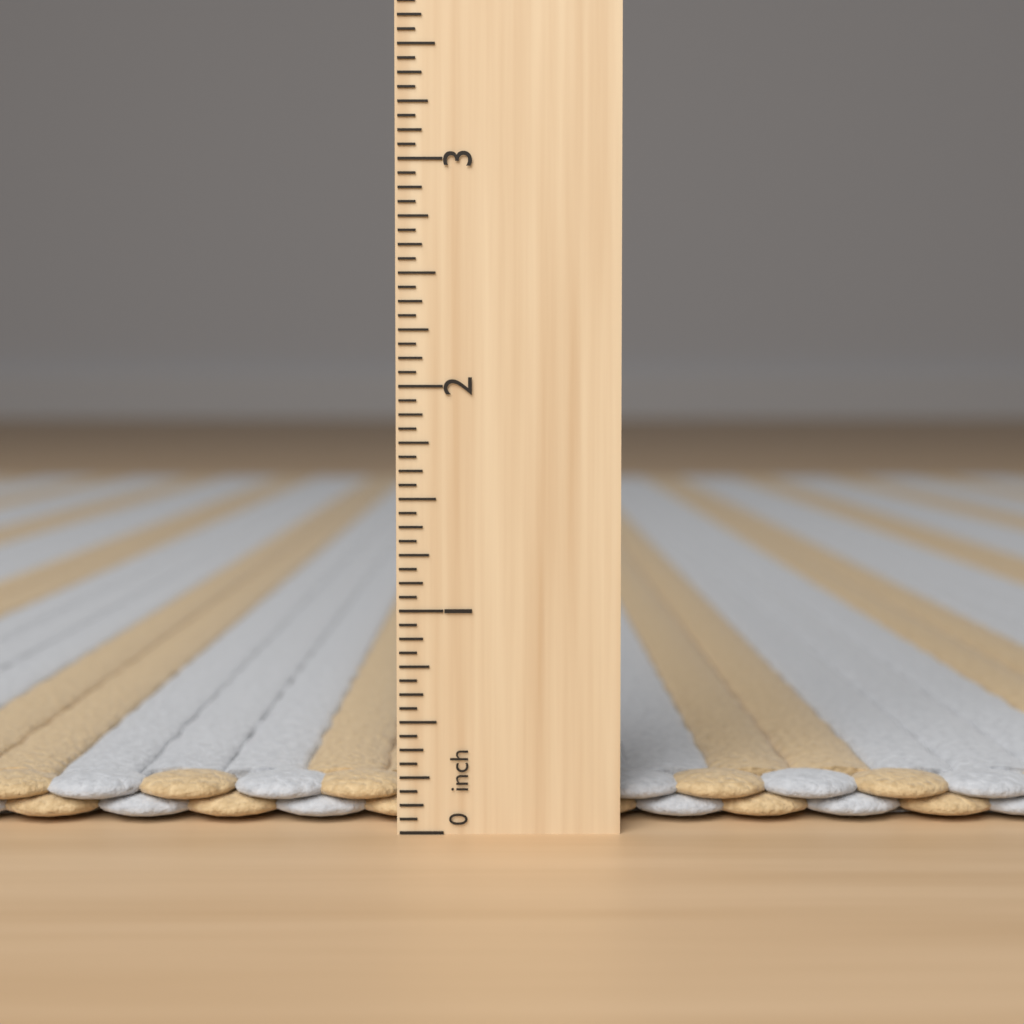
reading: 0.1875 inch
